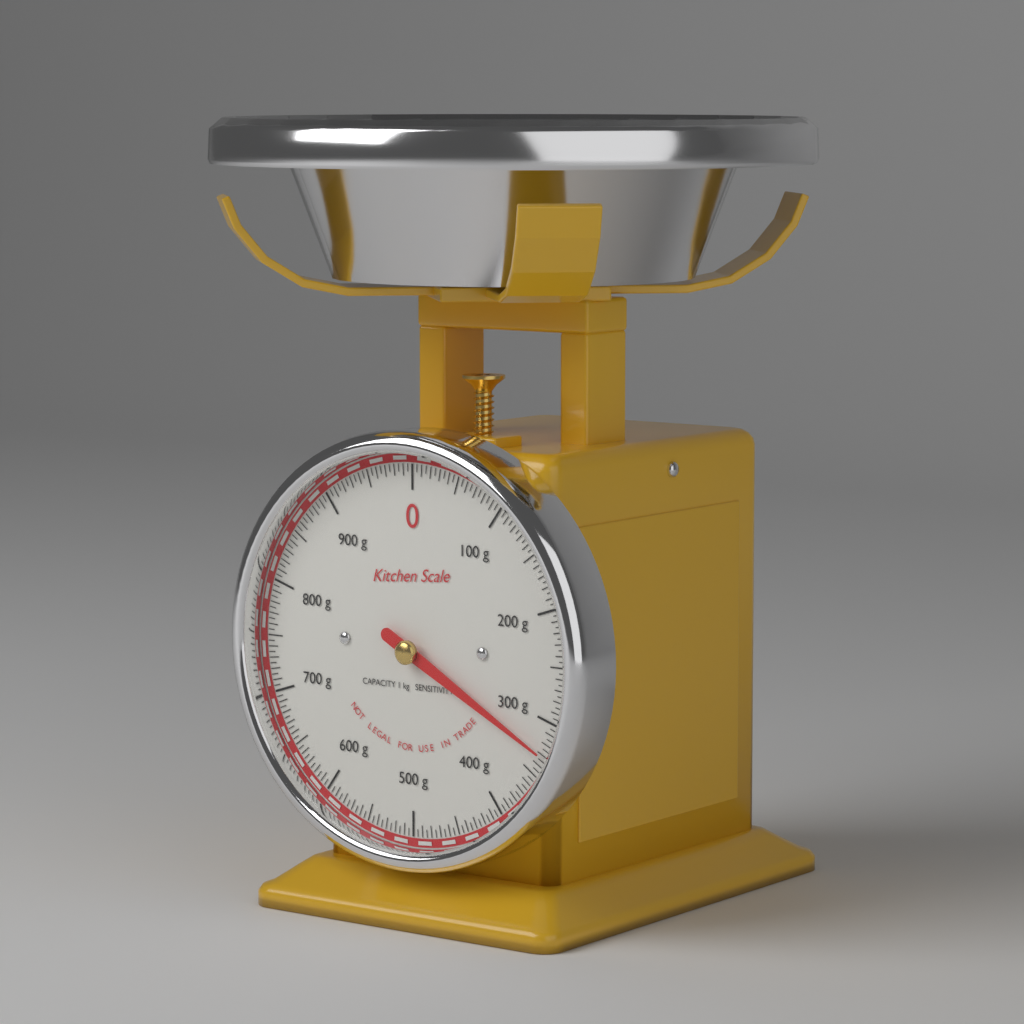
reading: 330 g
